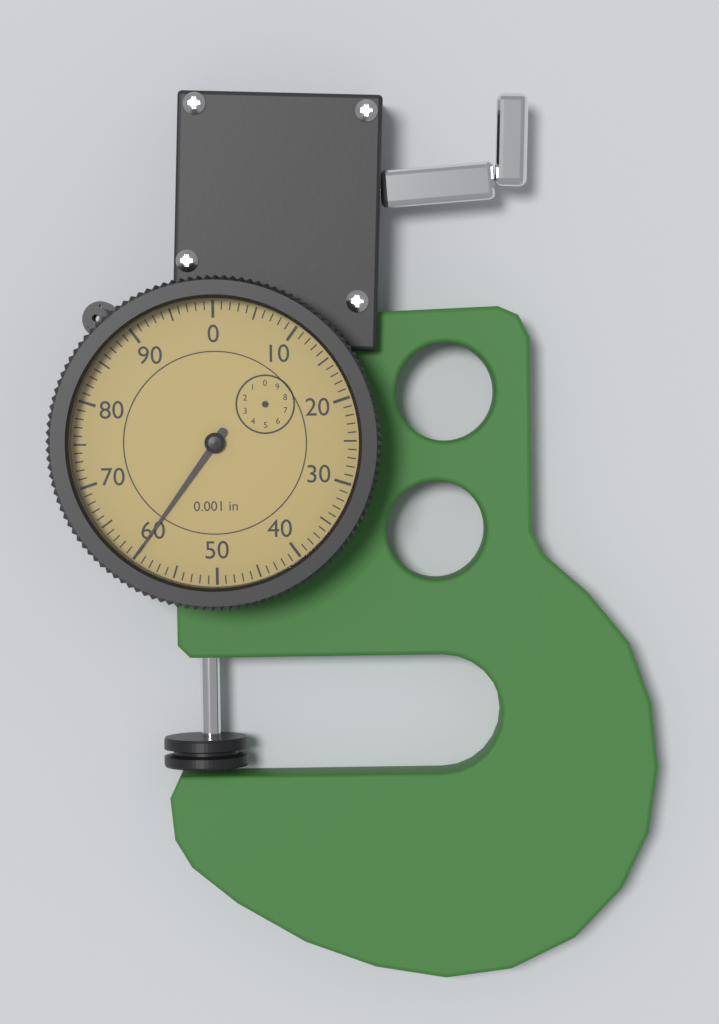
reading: 60 0.001 in
